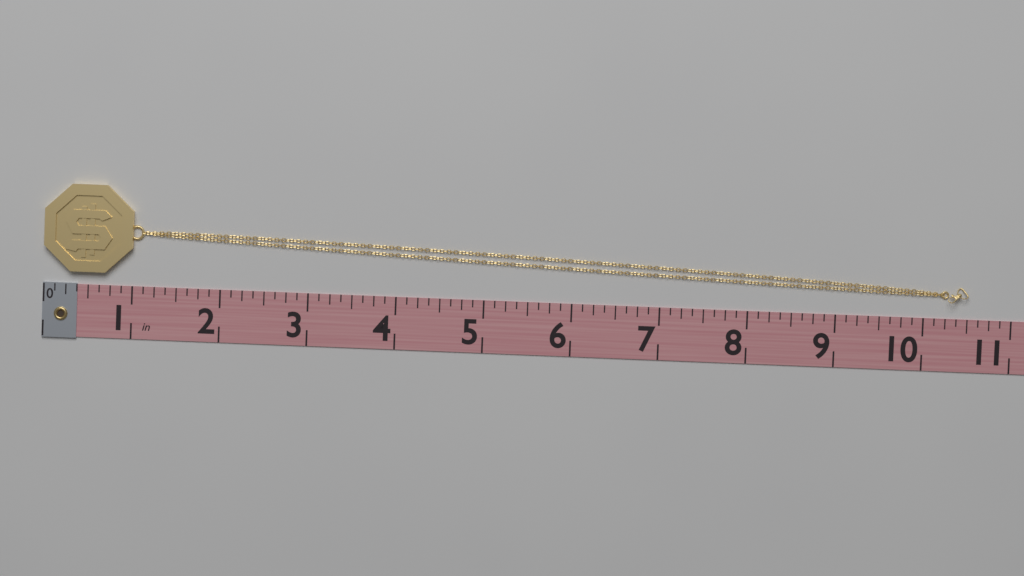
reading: 10.500 in
